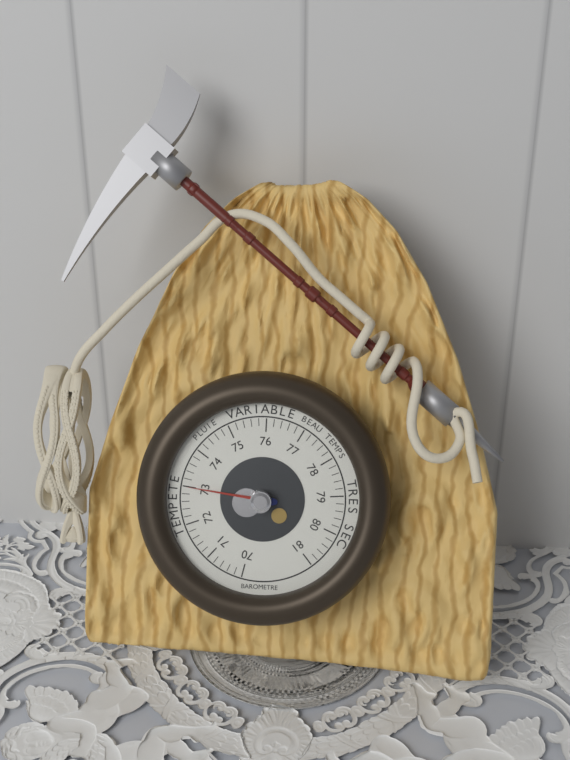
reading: 73.0 (no unit)
